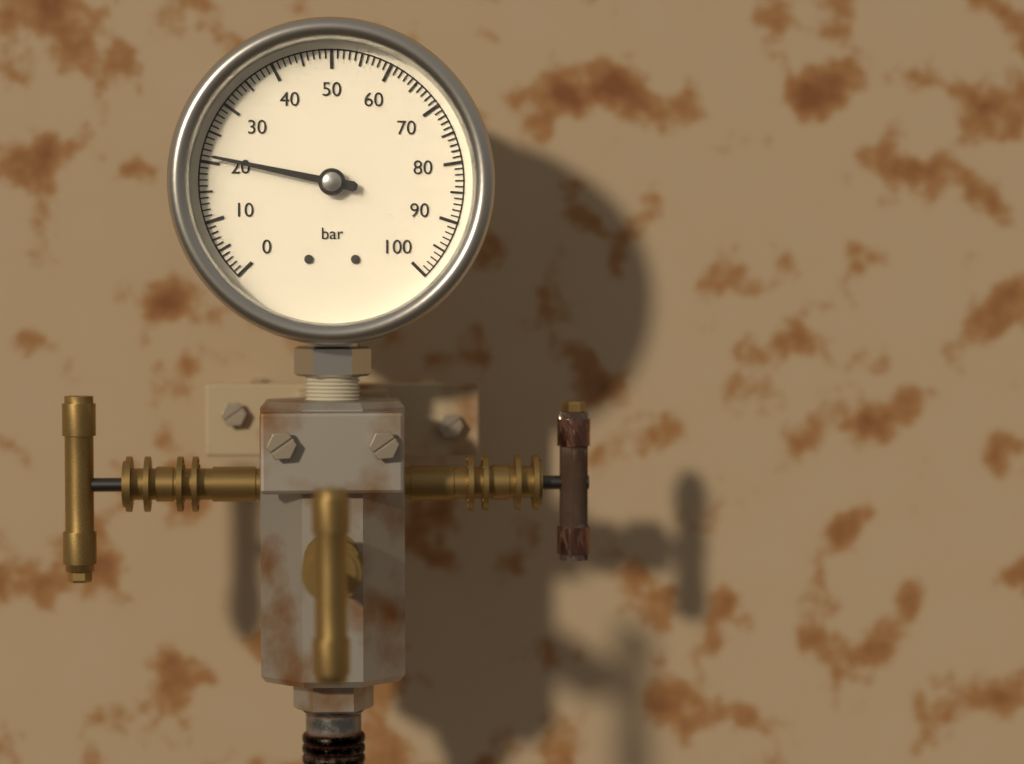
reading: 21 bar
